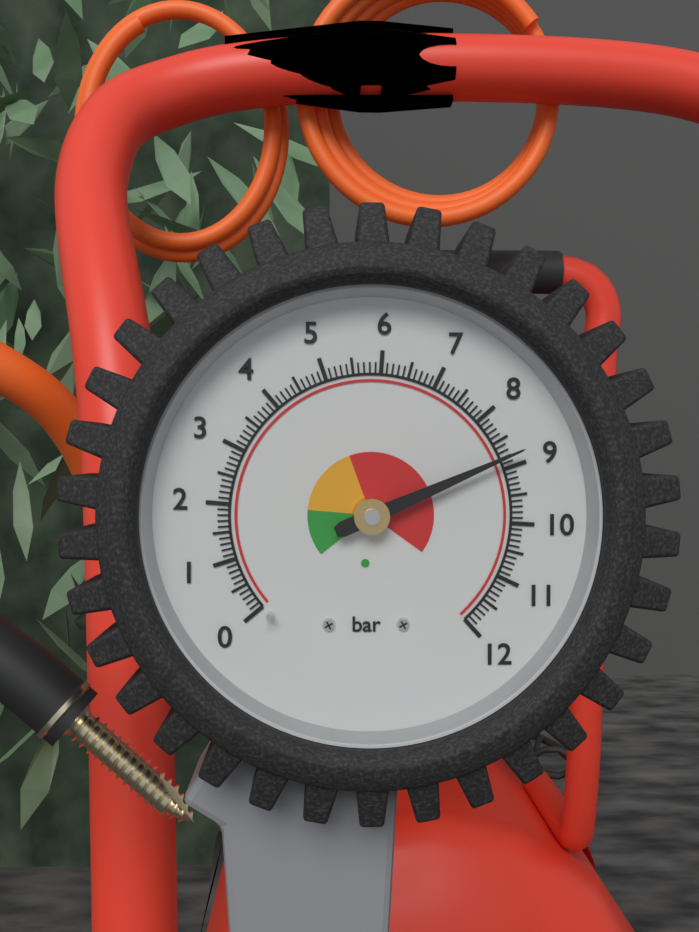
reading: 8.8 bar
